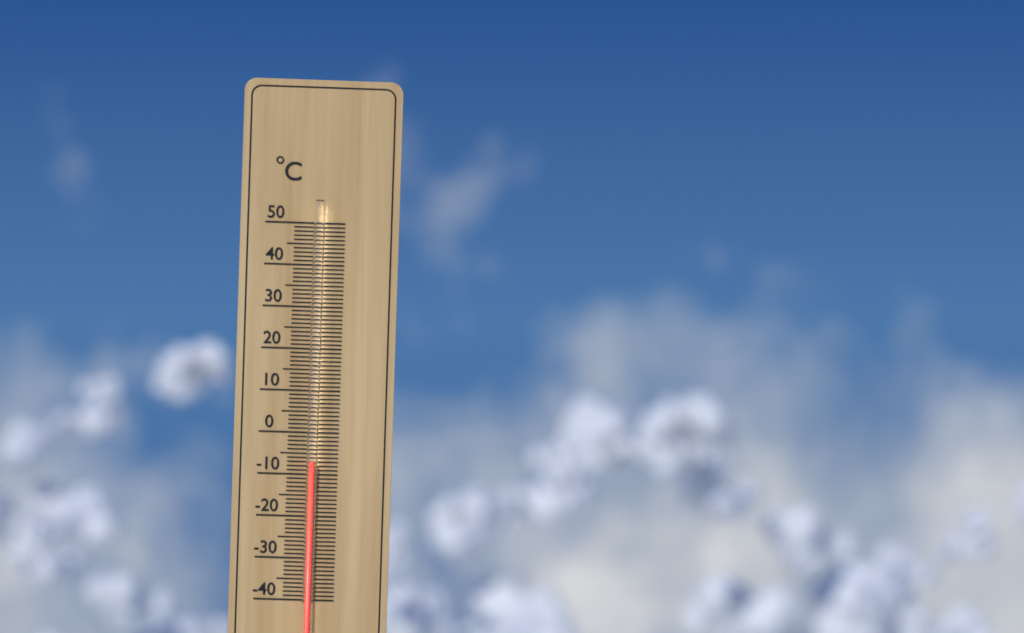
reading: -7 °C
